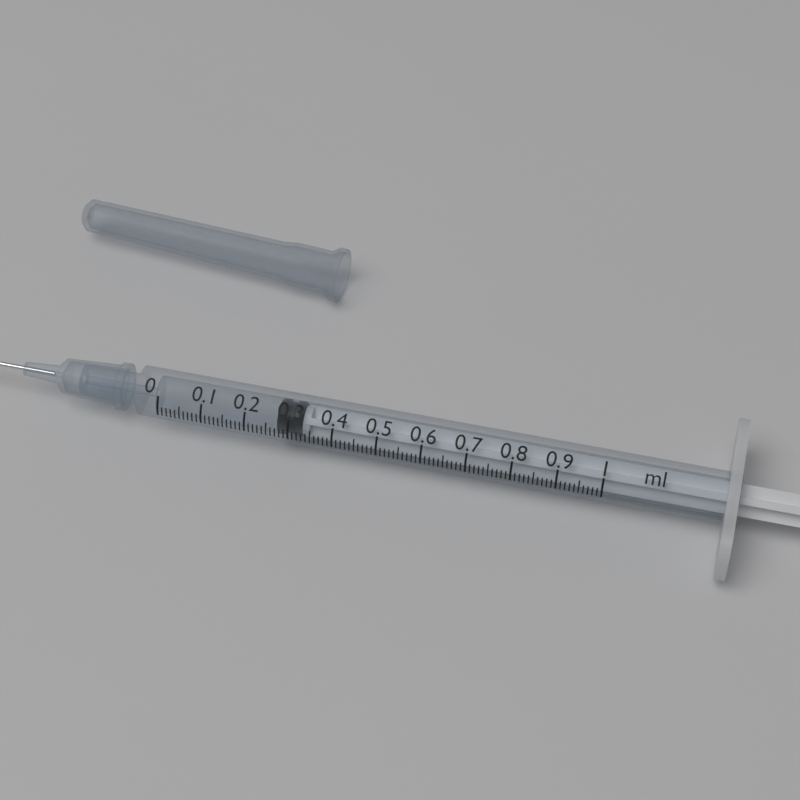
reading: 0.27 ml
